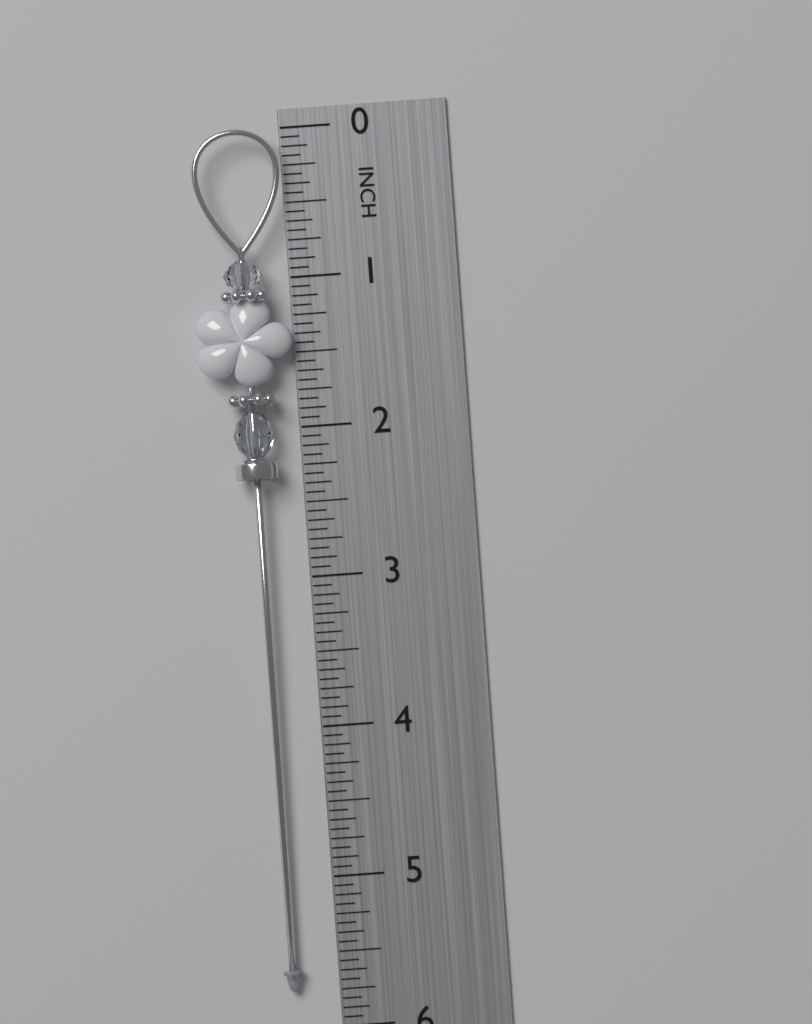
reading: 5.7500 in
